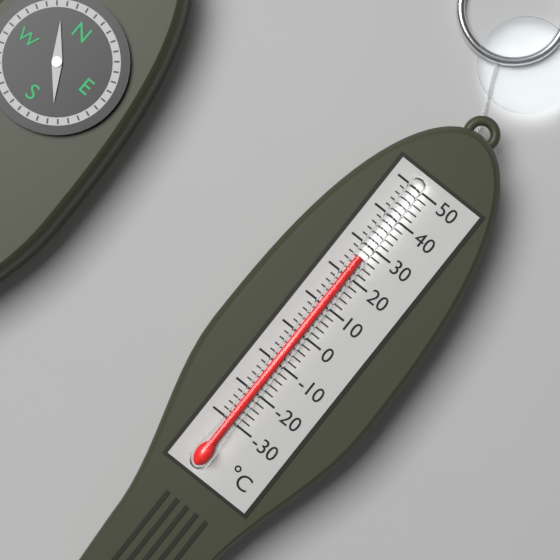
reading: 26 °C
